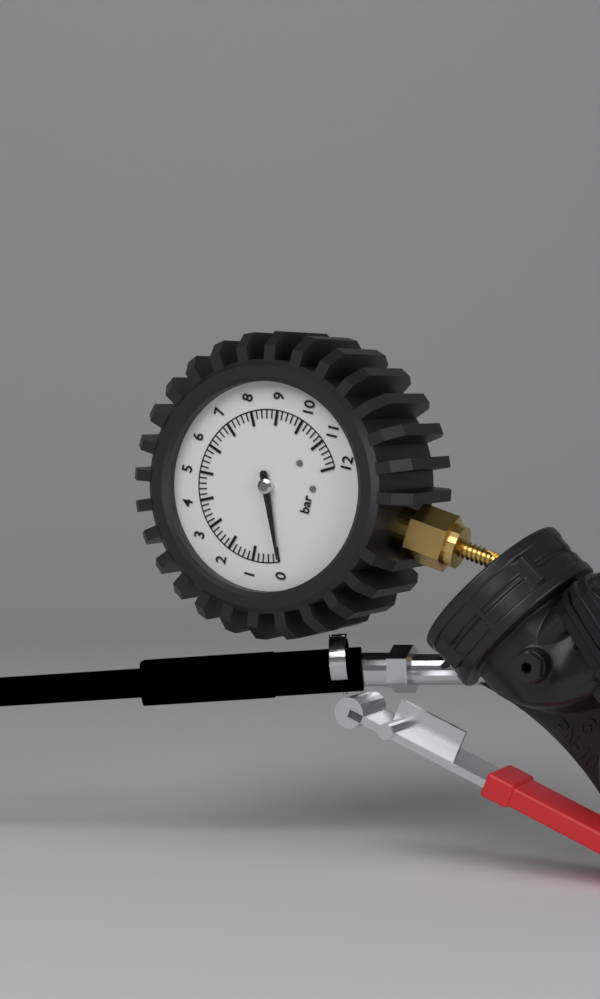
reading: 0.0 bar
